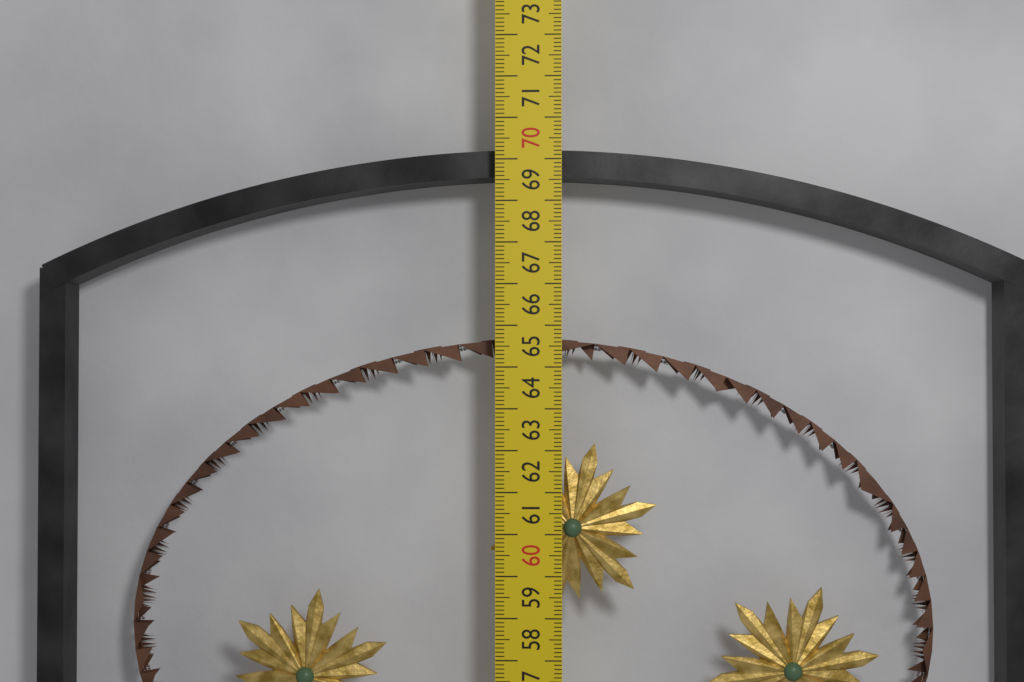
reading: 69.3 cm
